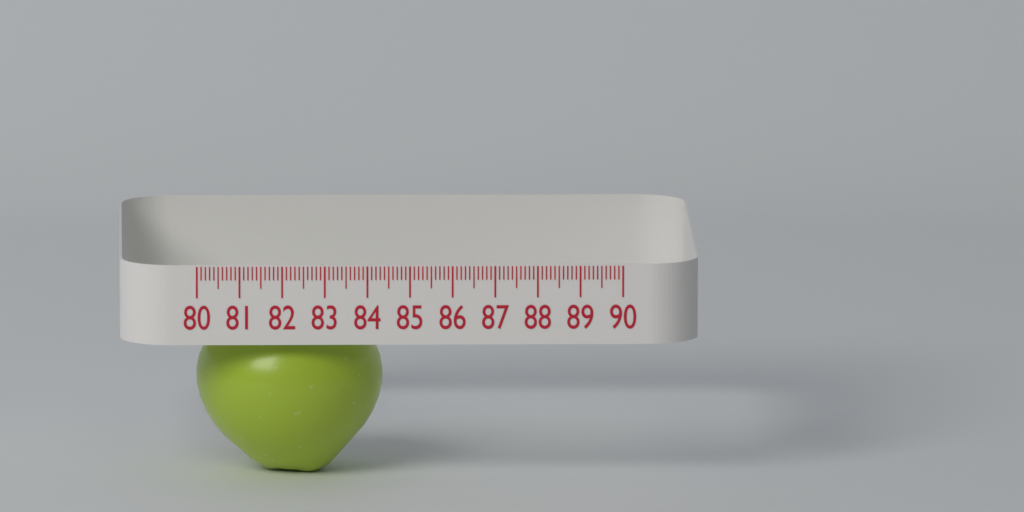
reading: 84.4 (no unit)
